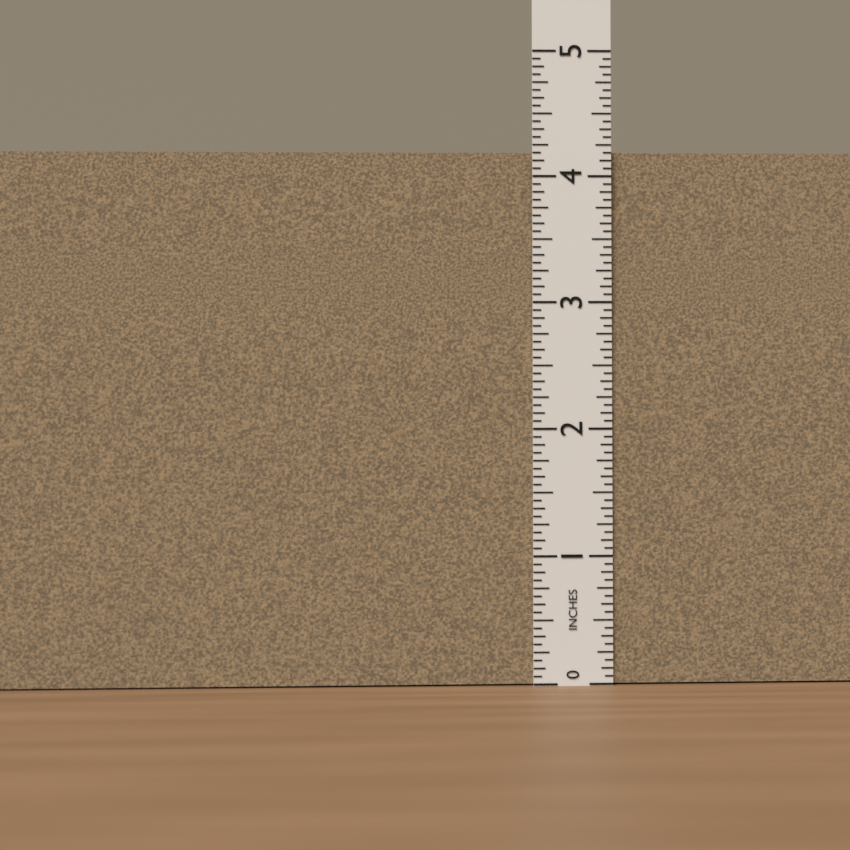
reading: 4.1875 in
